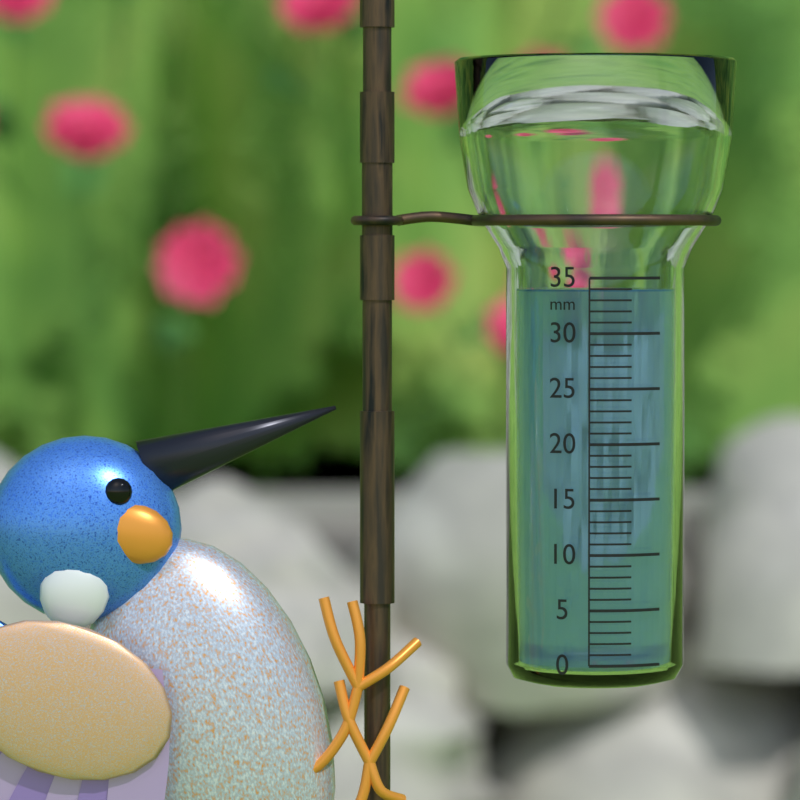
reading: 34 mm
